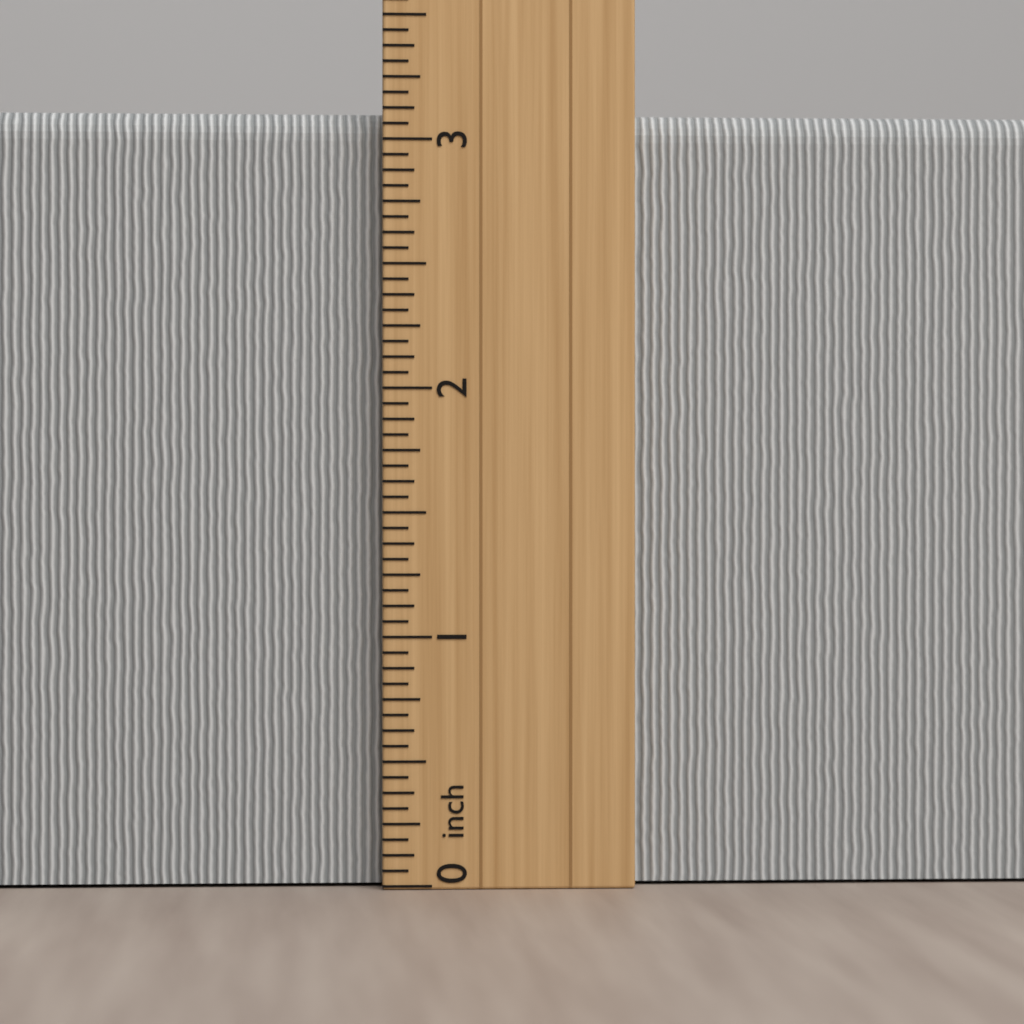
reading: 3.1250 inch
